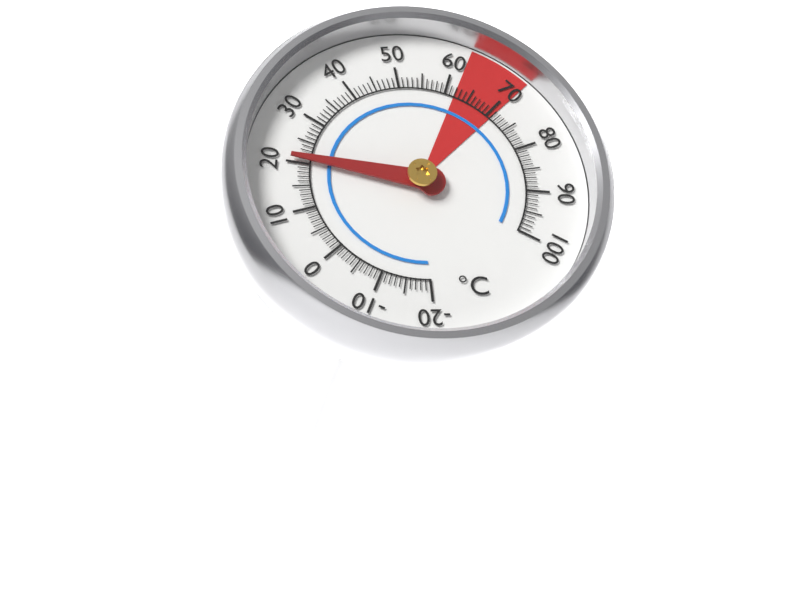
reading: 21 °C
